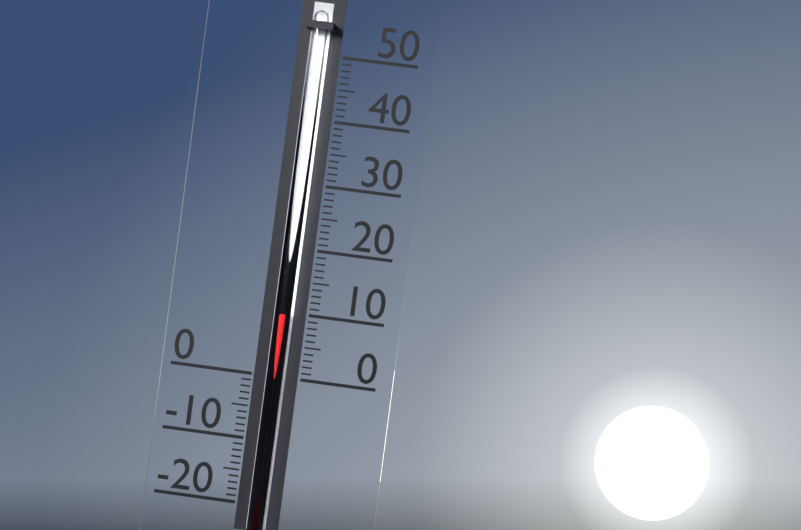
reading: 10 (no unit)
